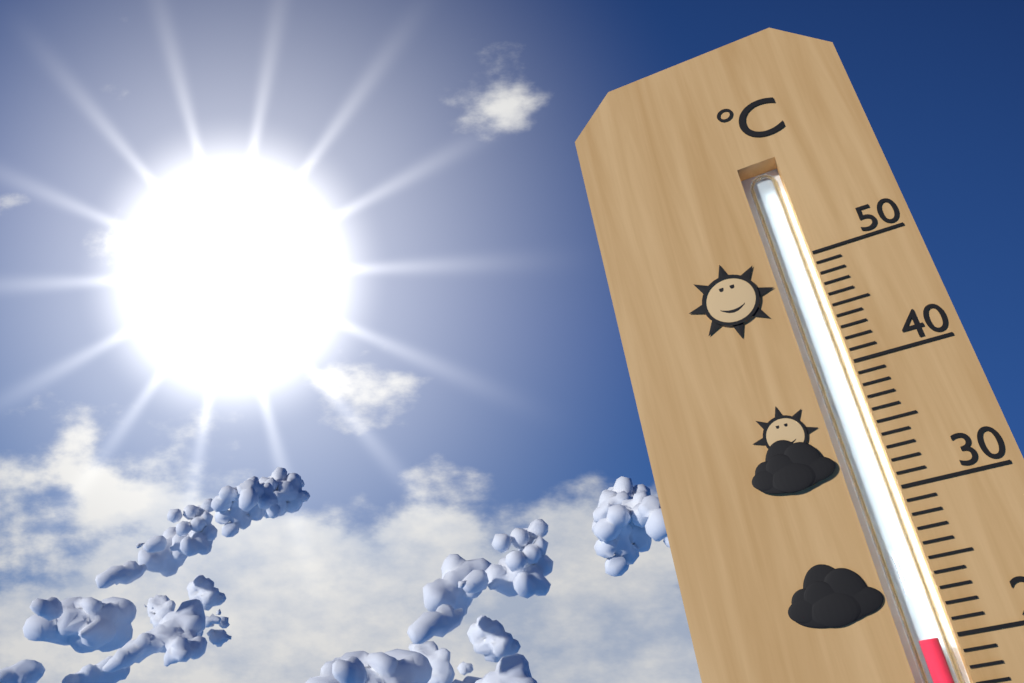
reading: 20 °C
